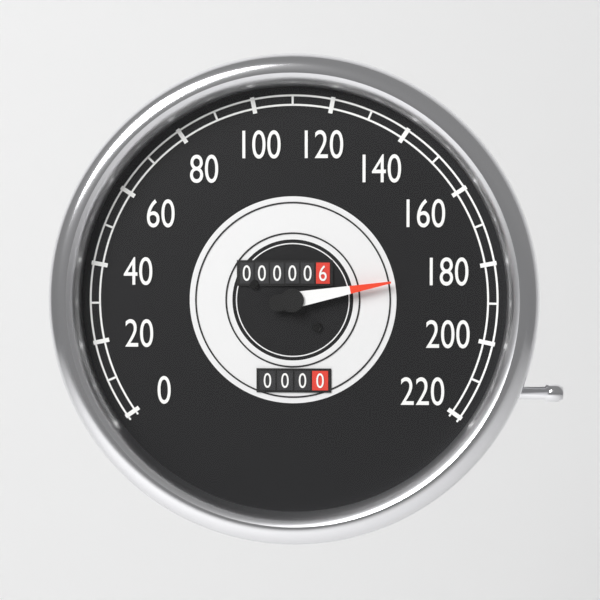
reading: 180 (no unit)
